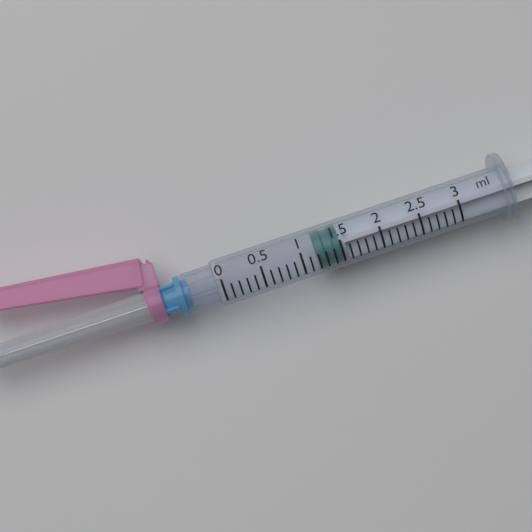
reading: 1.2 ml
